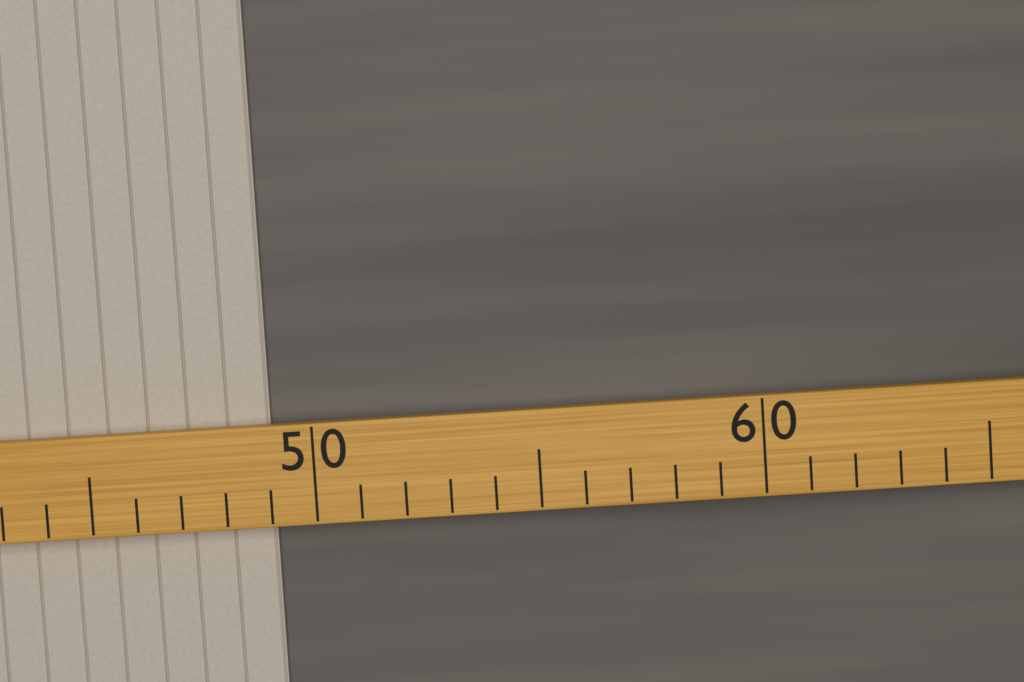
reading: 49 (no unit)
